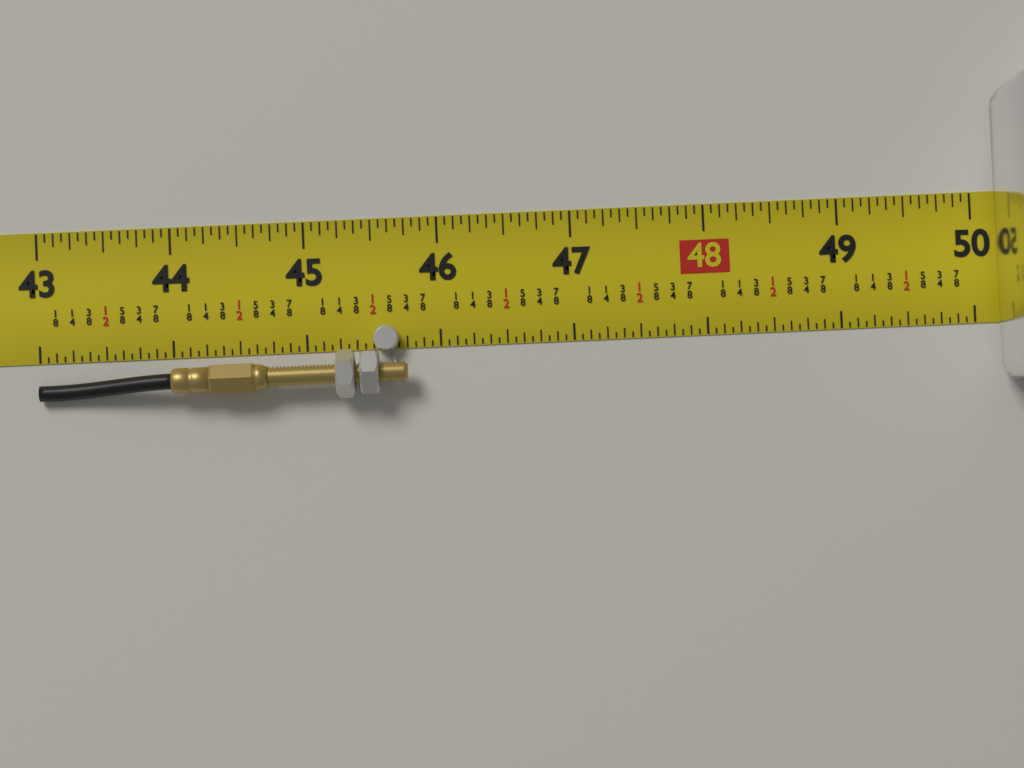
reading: 45.6875 in
